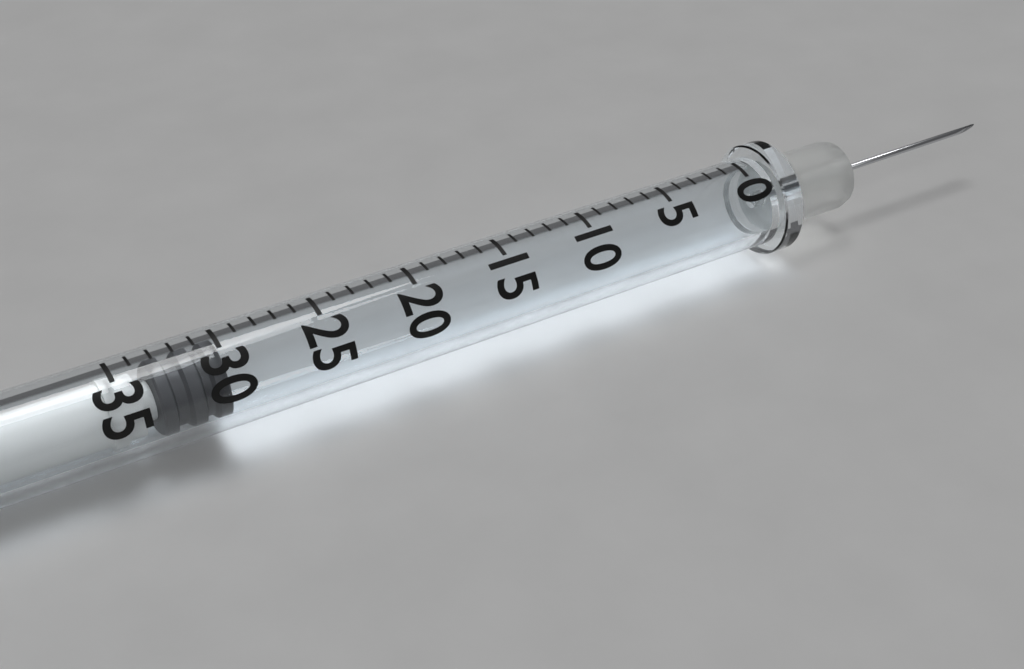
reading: 30 (no unit)
